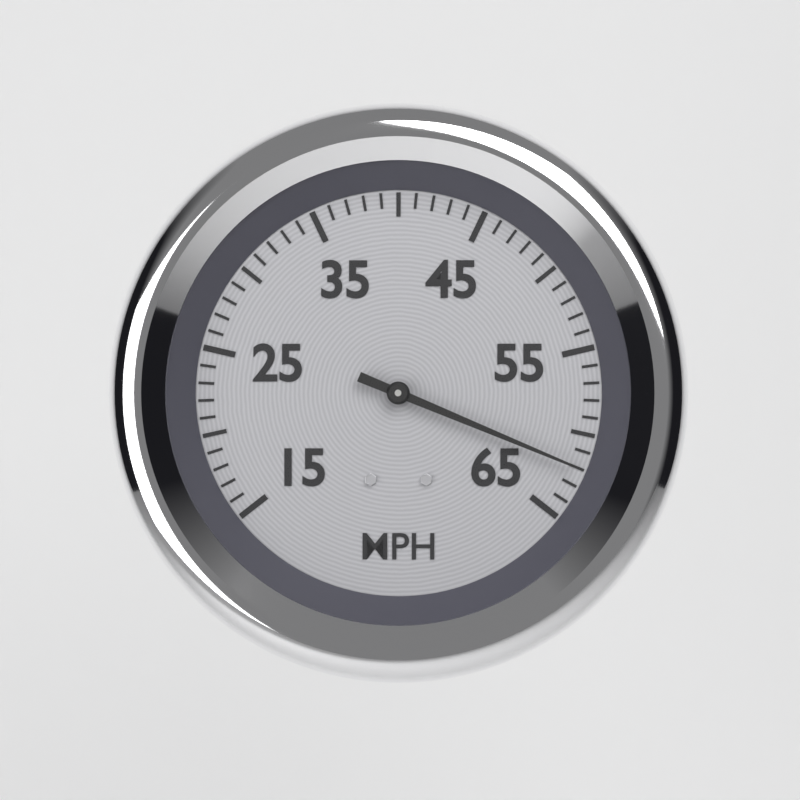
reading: 62 MPH
